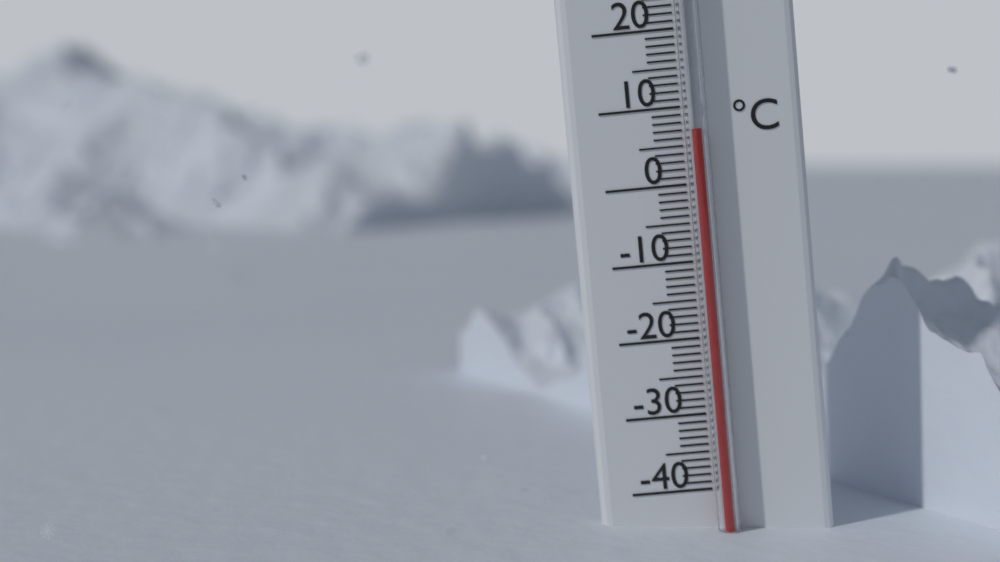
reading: 7 °C
